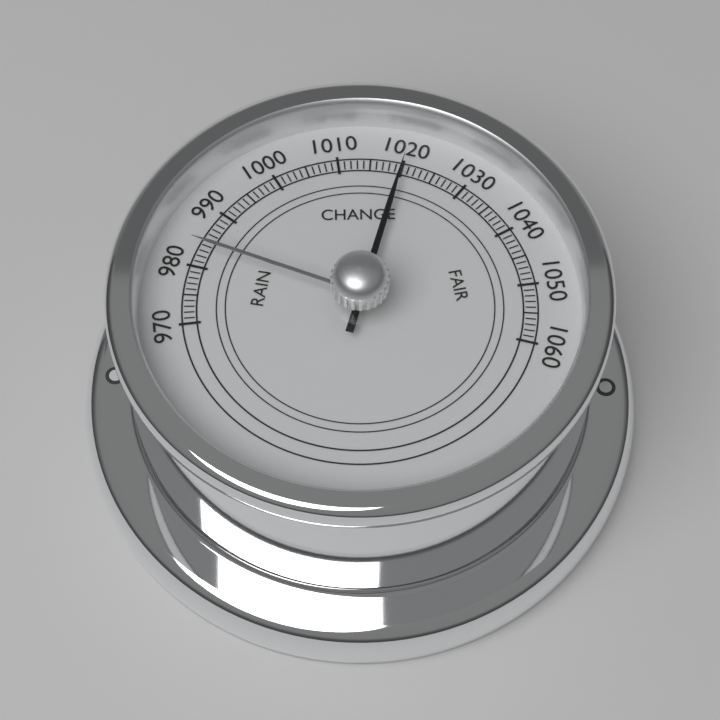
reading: 1020 (no unit)
